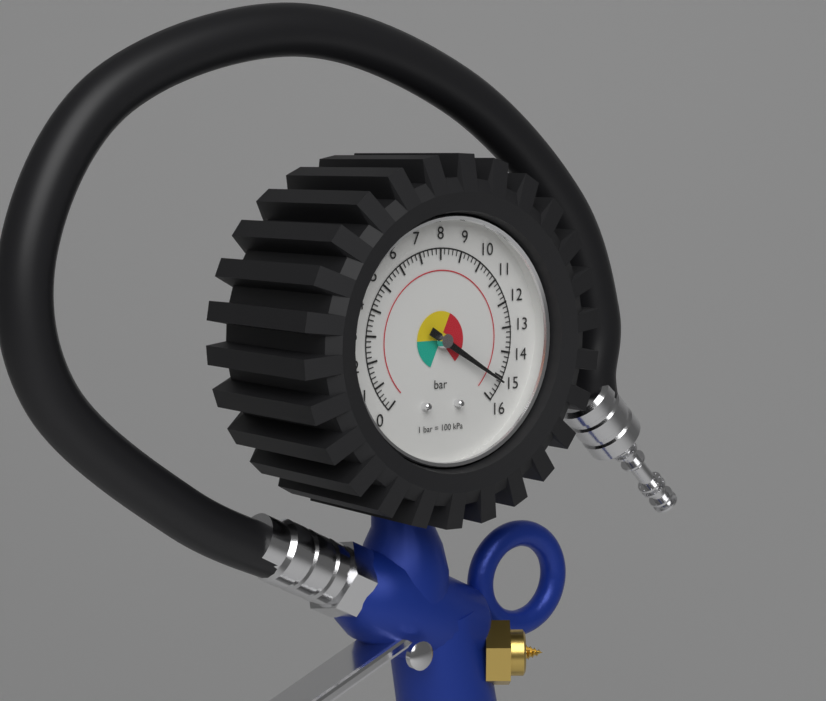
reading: 15.2 bar
